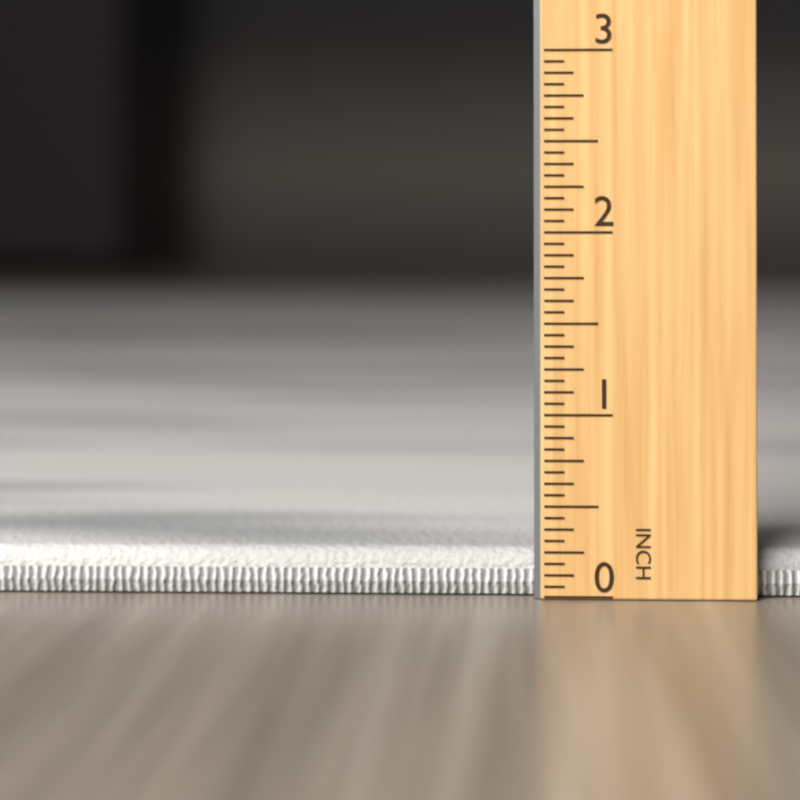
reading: 0.2500 in
